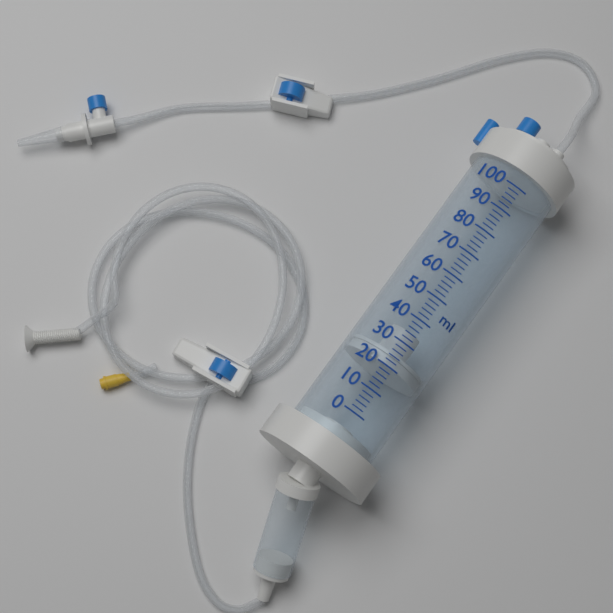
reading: 20 ml
